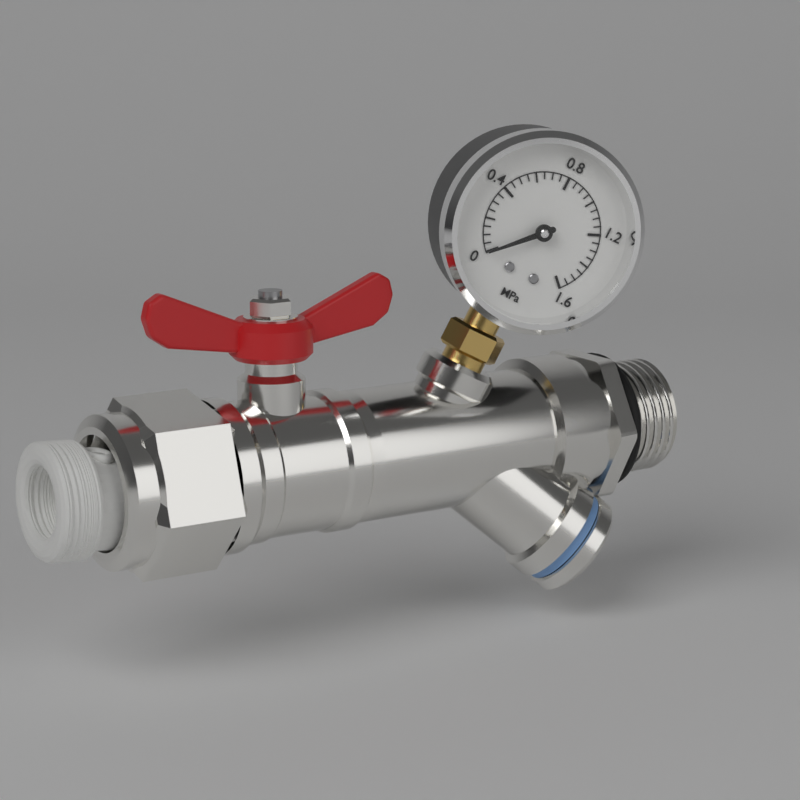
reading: 0.00 MPa
